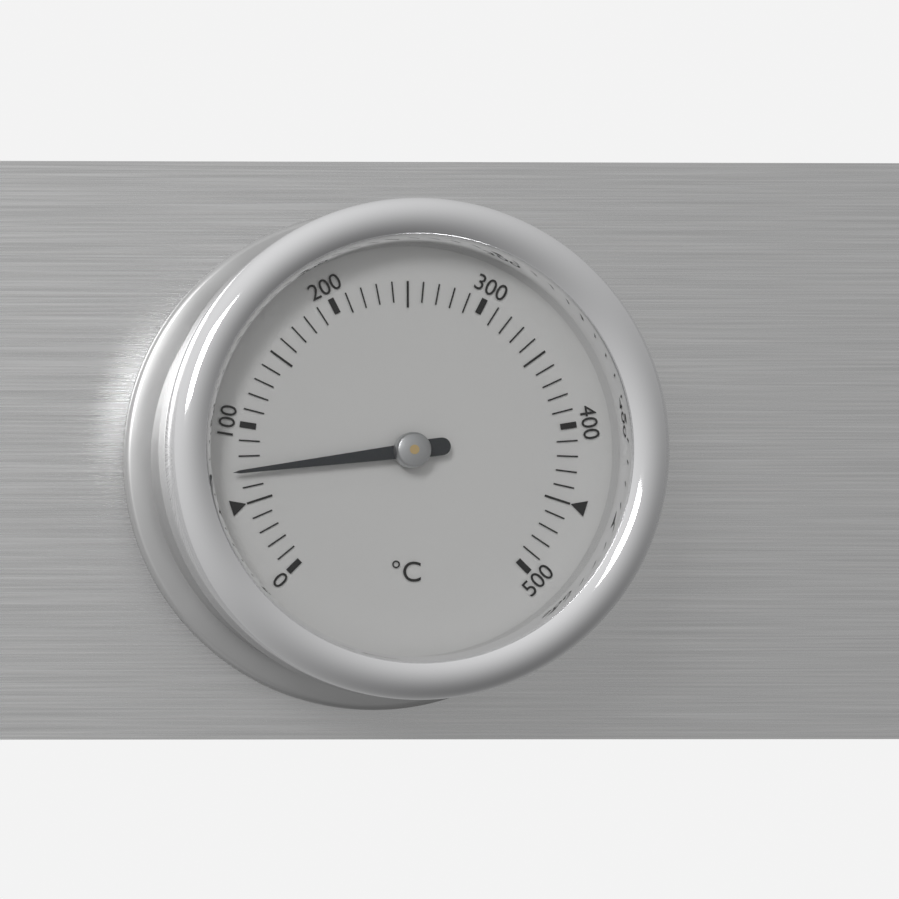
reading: 70 °C
